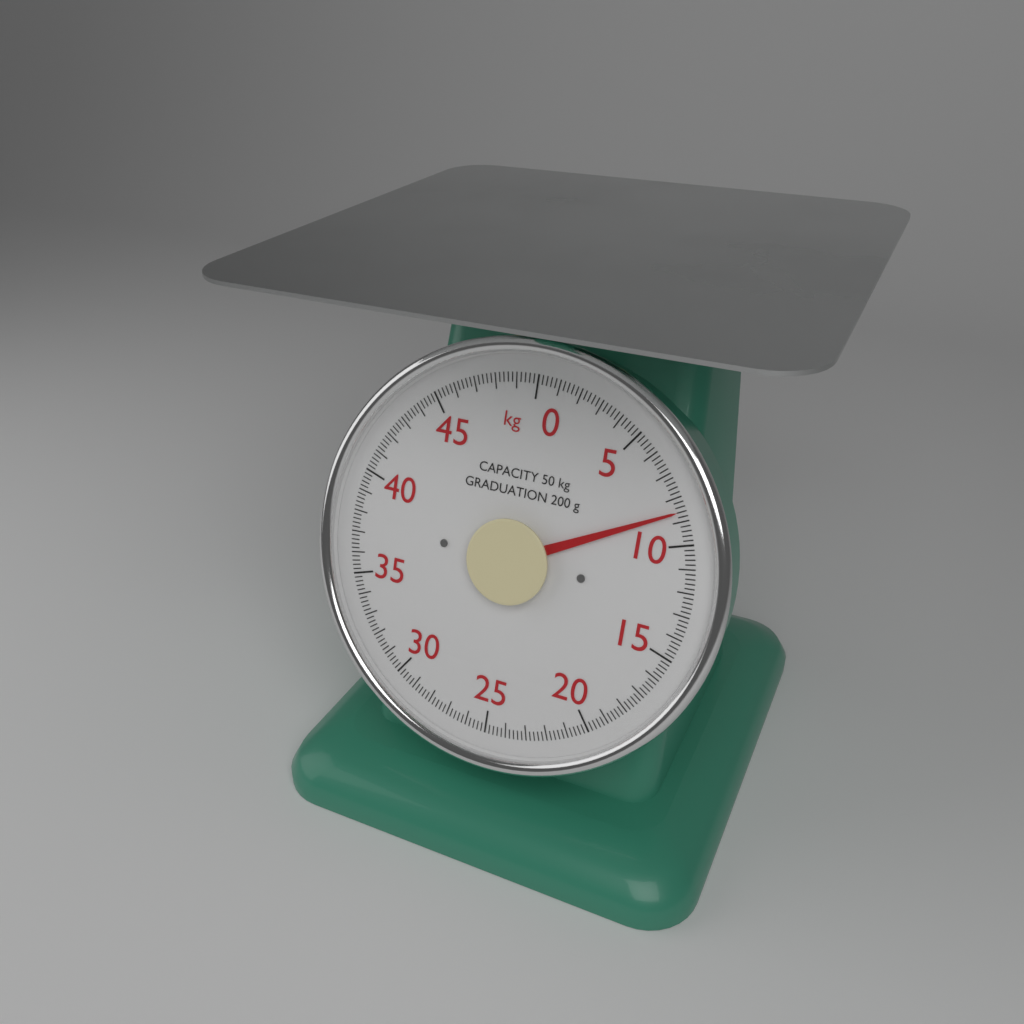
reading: 8.6 kg
